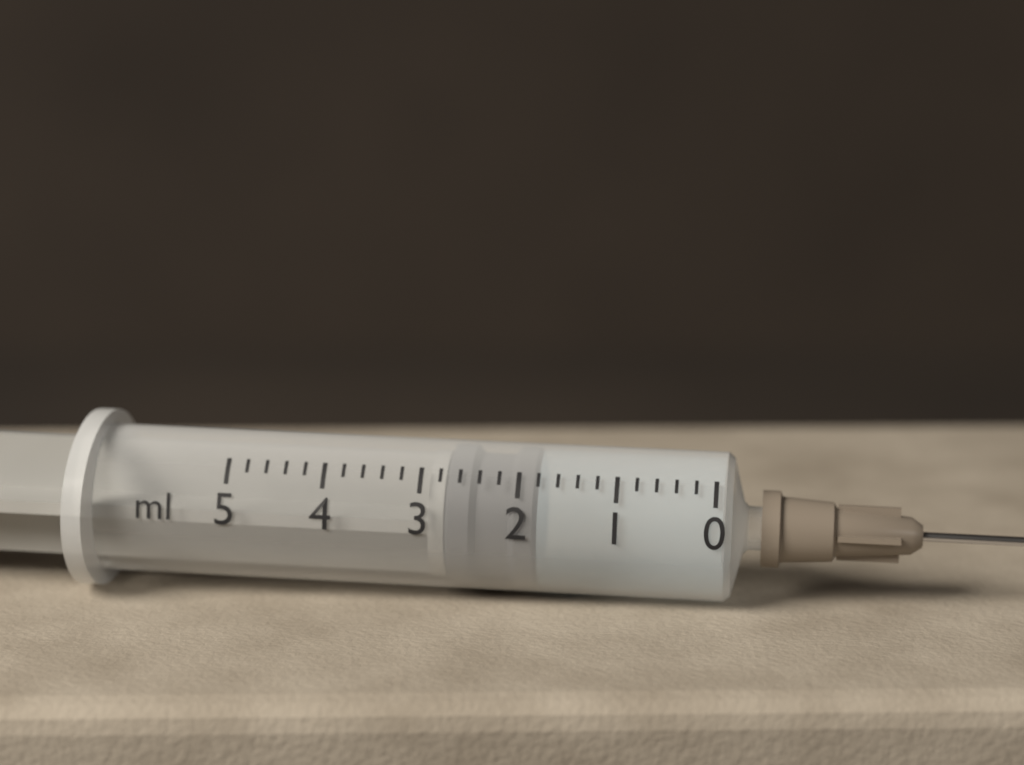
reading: 1.8 ml
